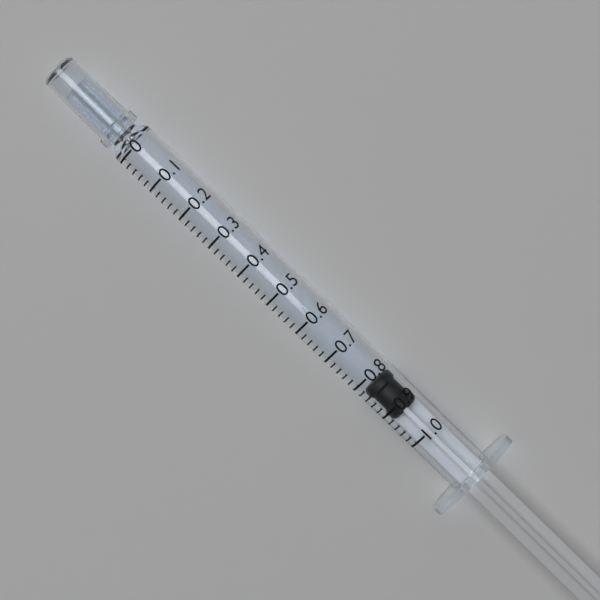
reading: 0.82 (no unit)
